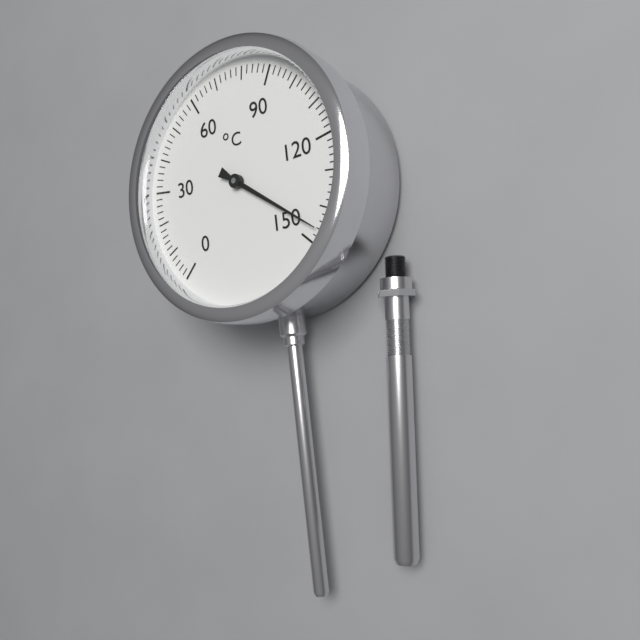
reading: 146 °C
